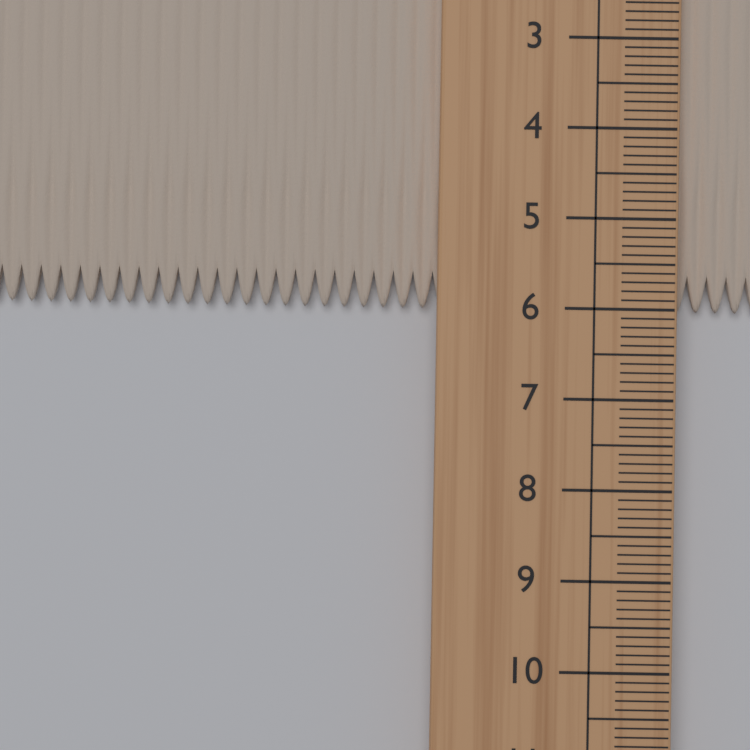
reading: 6.0 cm
